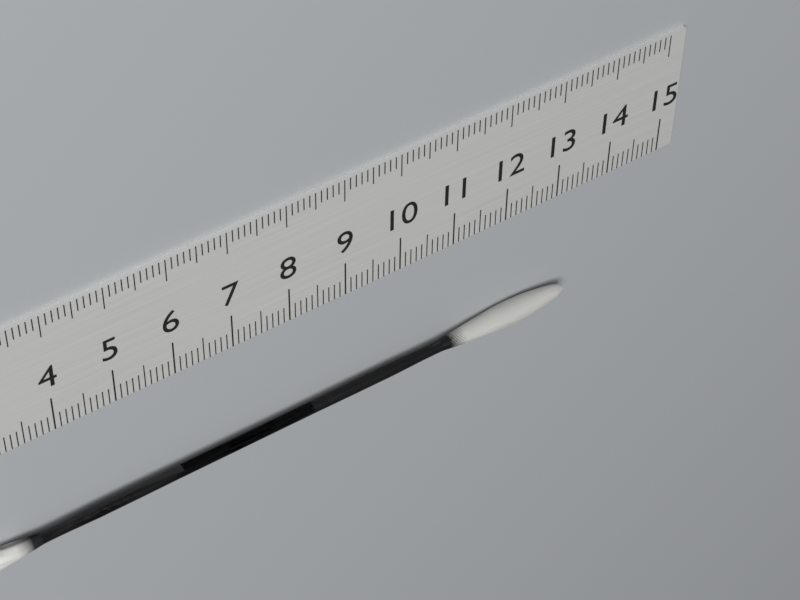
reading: 13.2 cm
